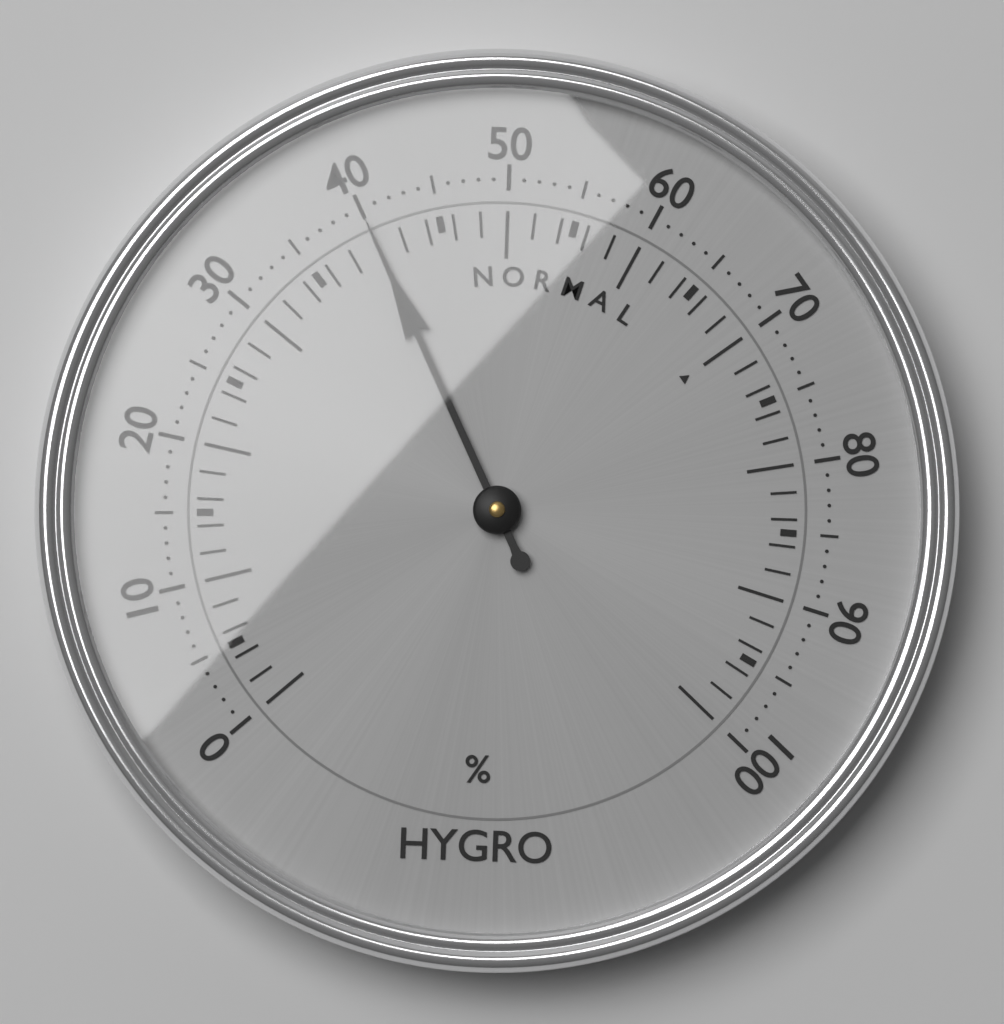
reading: 40 %
